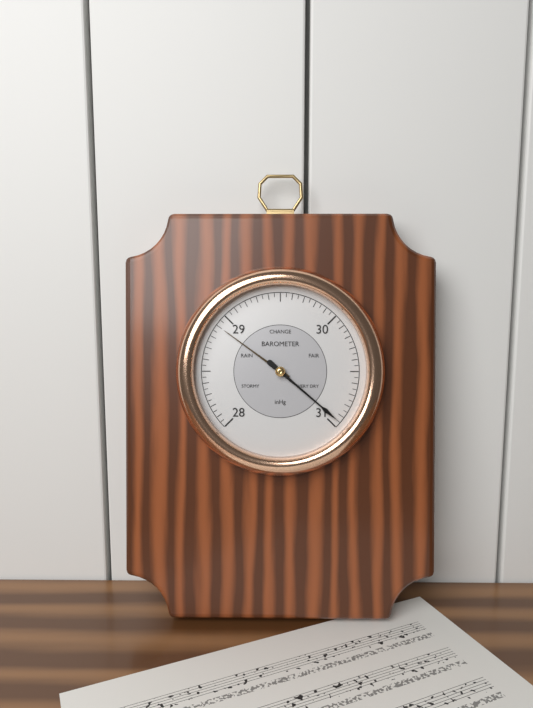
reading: 30.95 inHg
